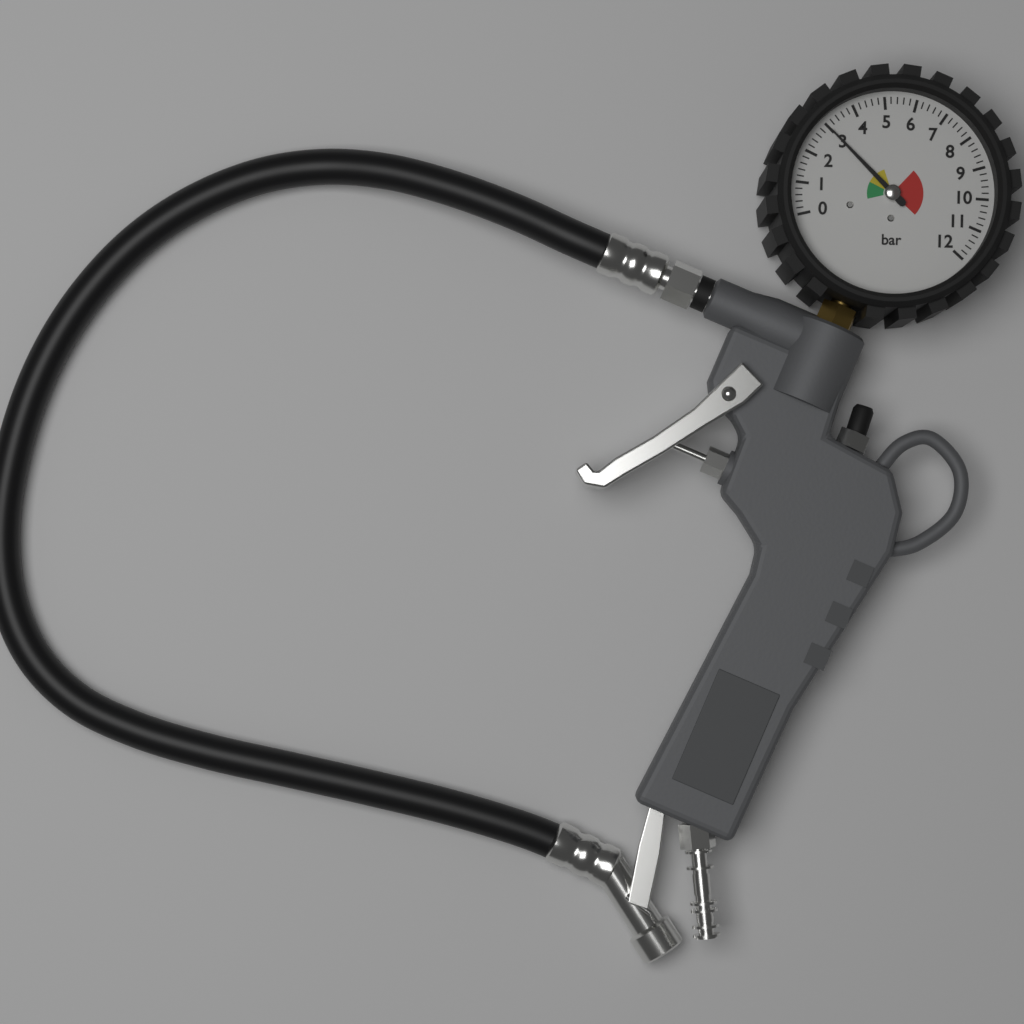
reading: 3.0 bar
